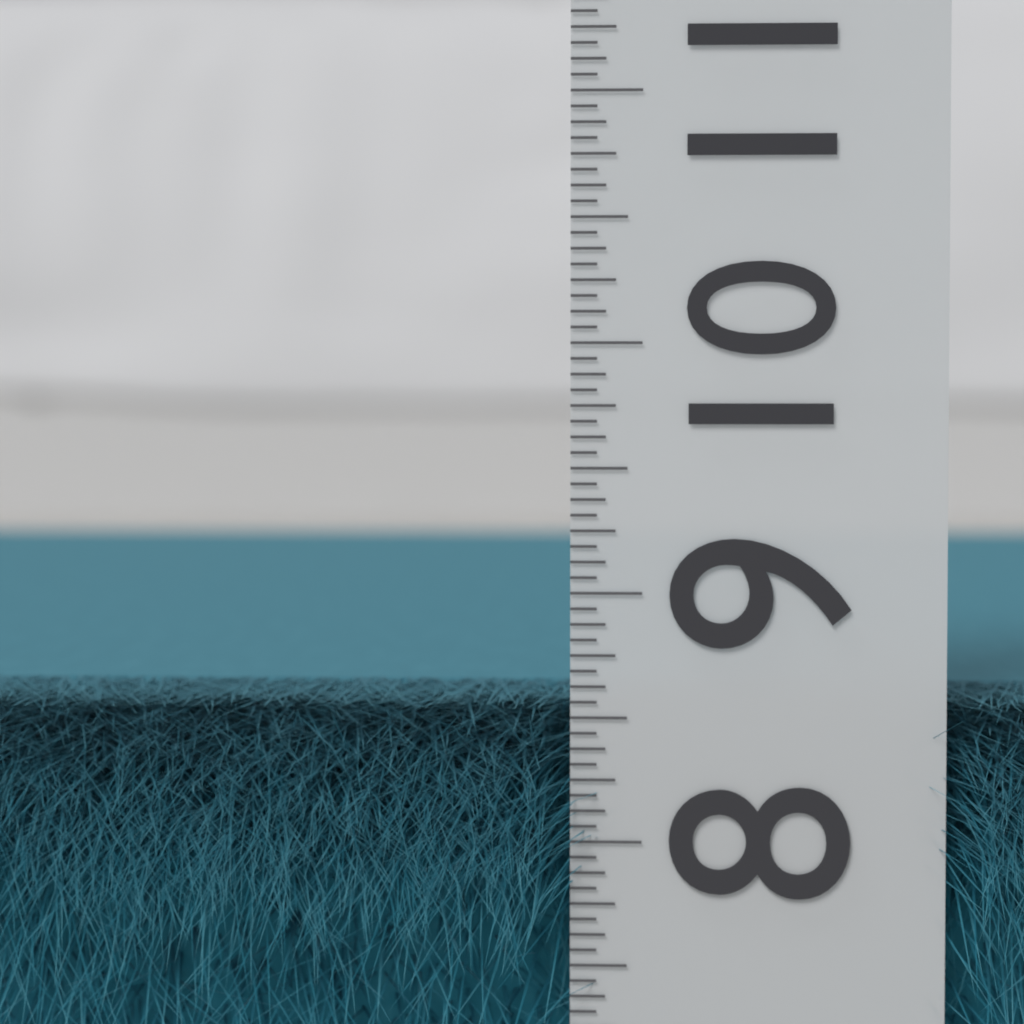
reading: 8.5625 (no unit)
